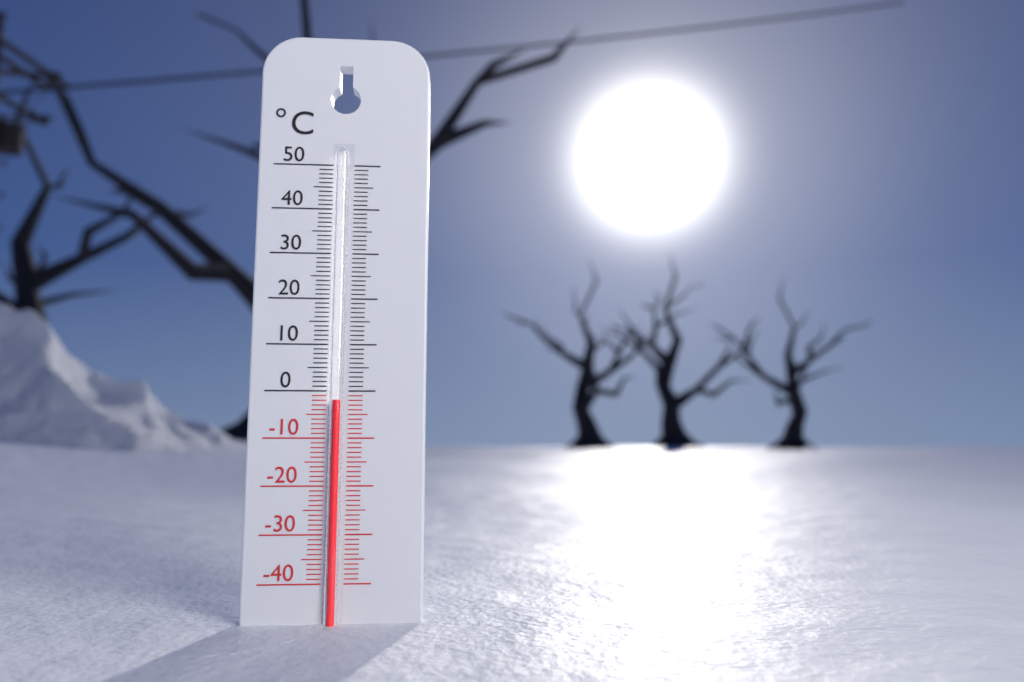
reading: -2 °C
